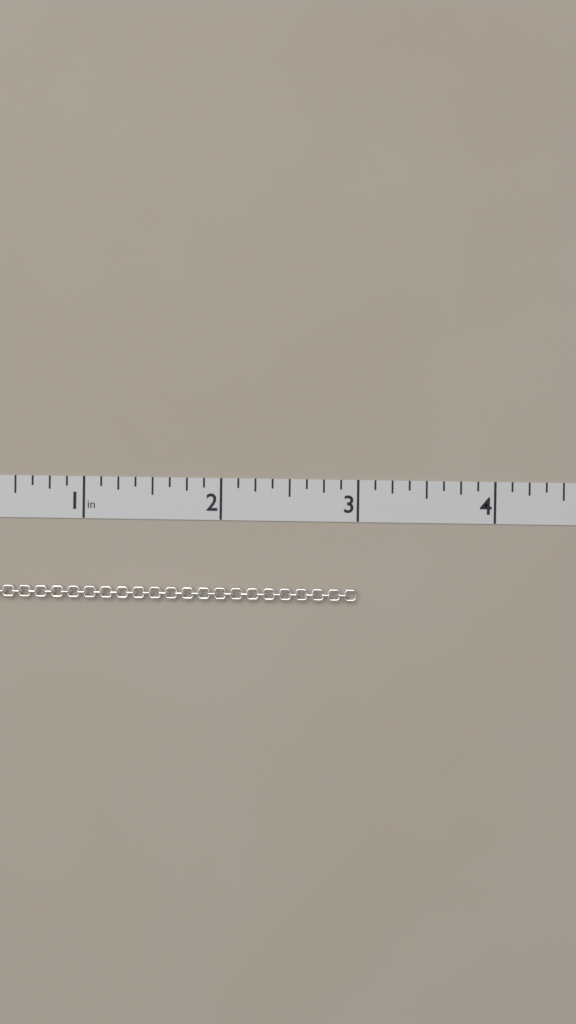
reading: 3.000 in
